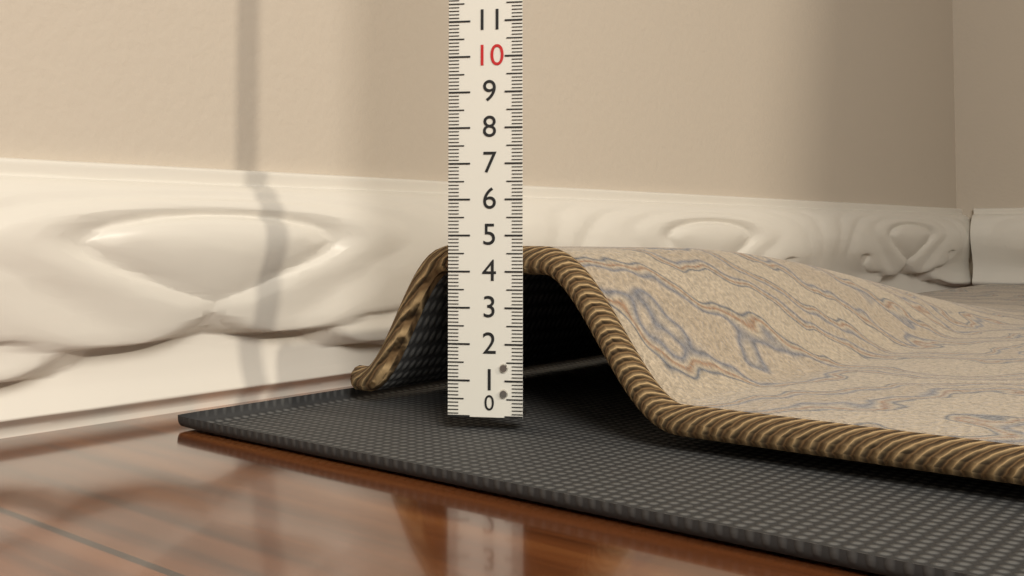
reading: 4.7 (no unit)
